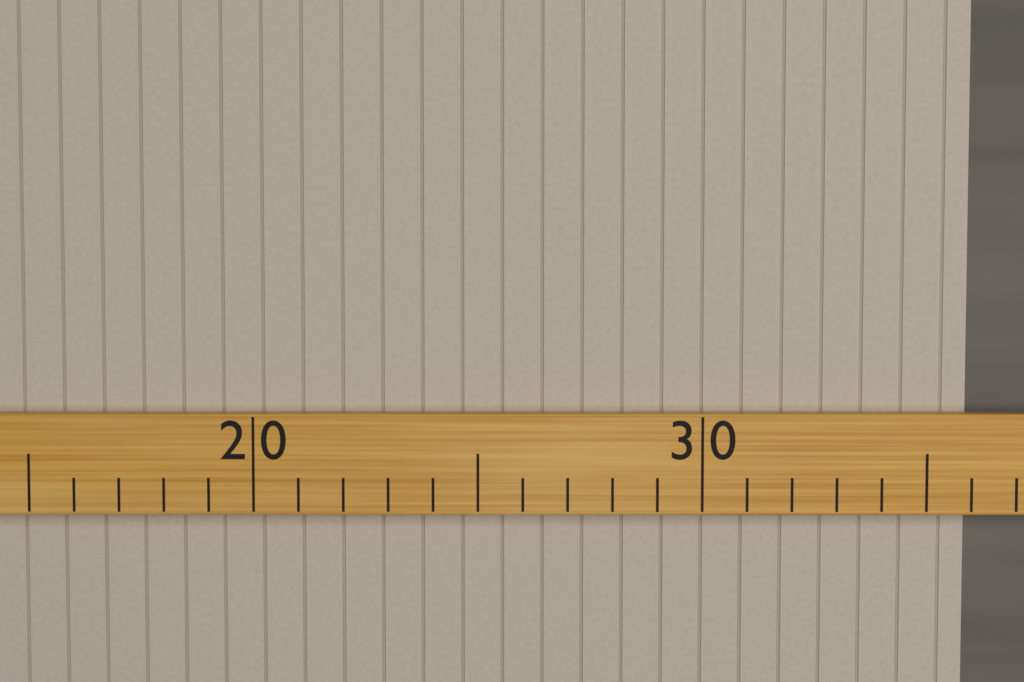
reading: 36 (no unit)
